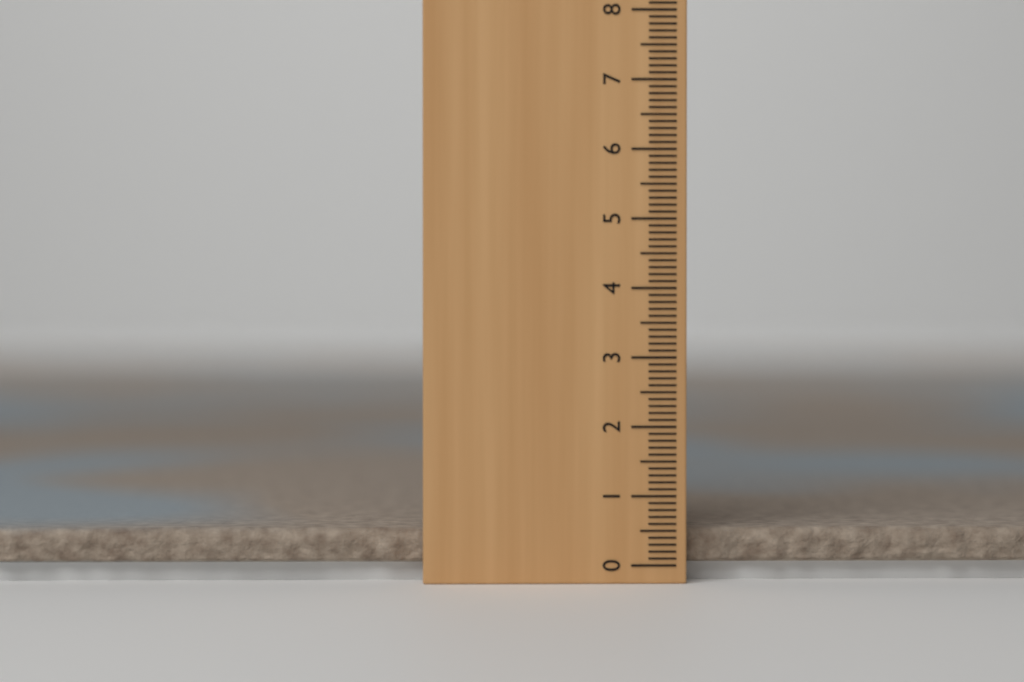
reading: 0.5 cm
